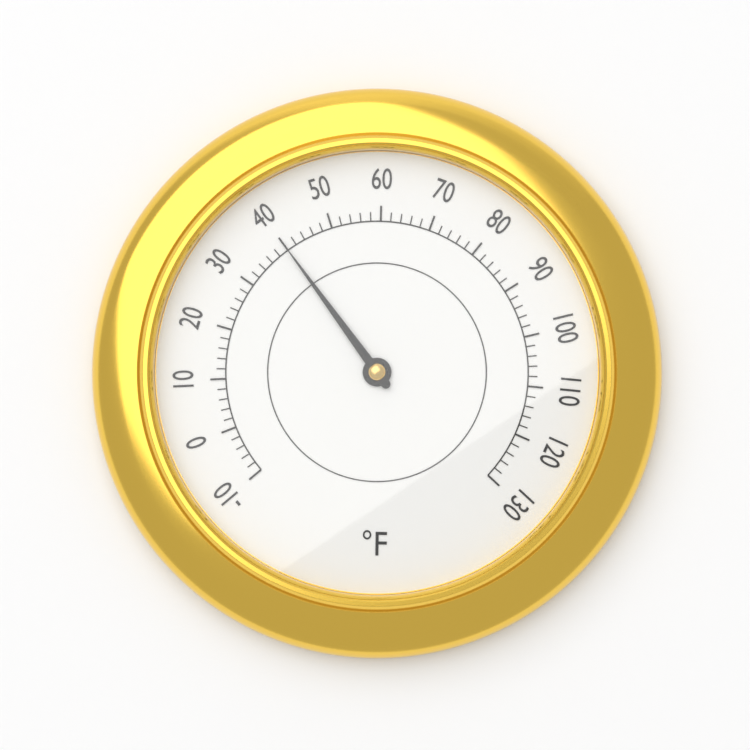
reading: 40 °F
